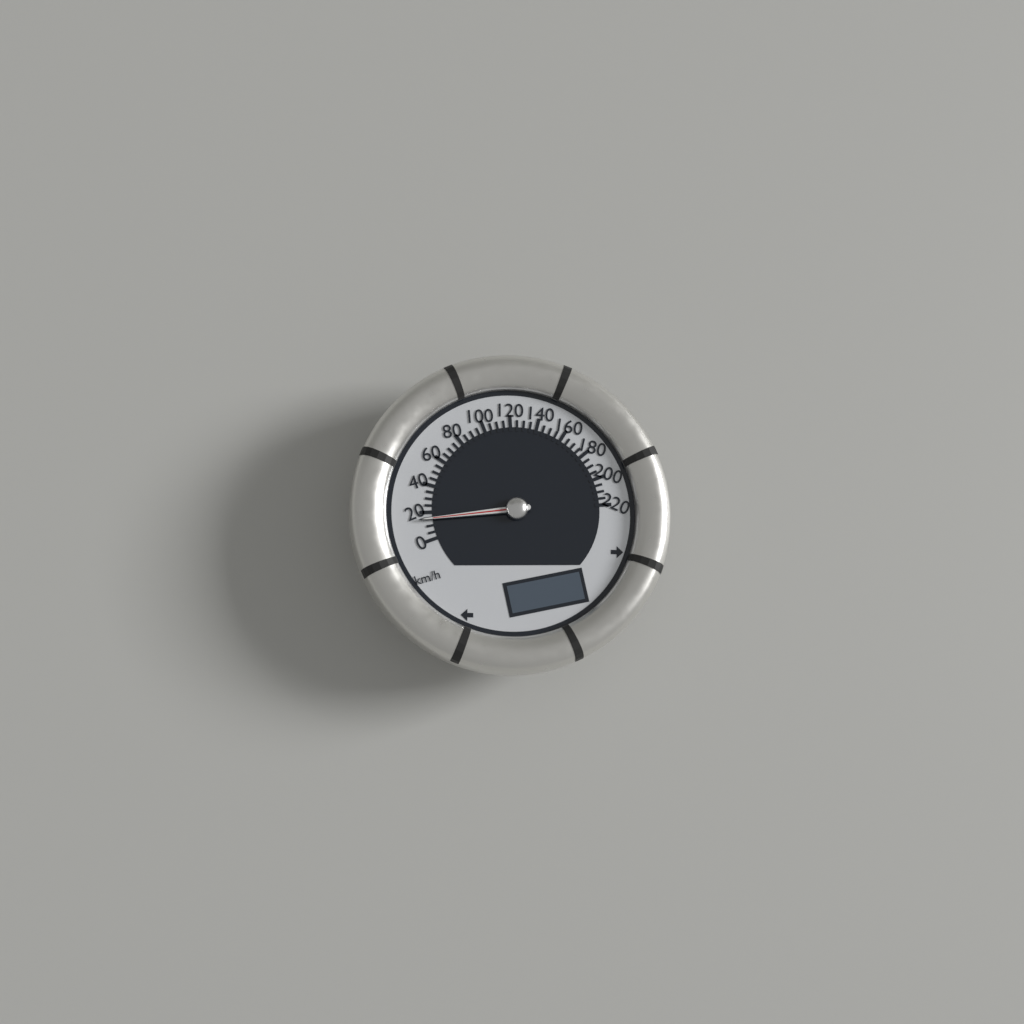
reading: 15 km/h
